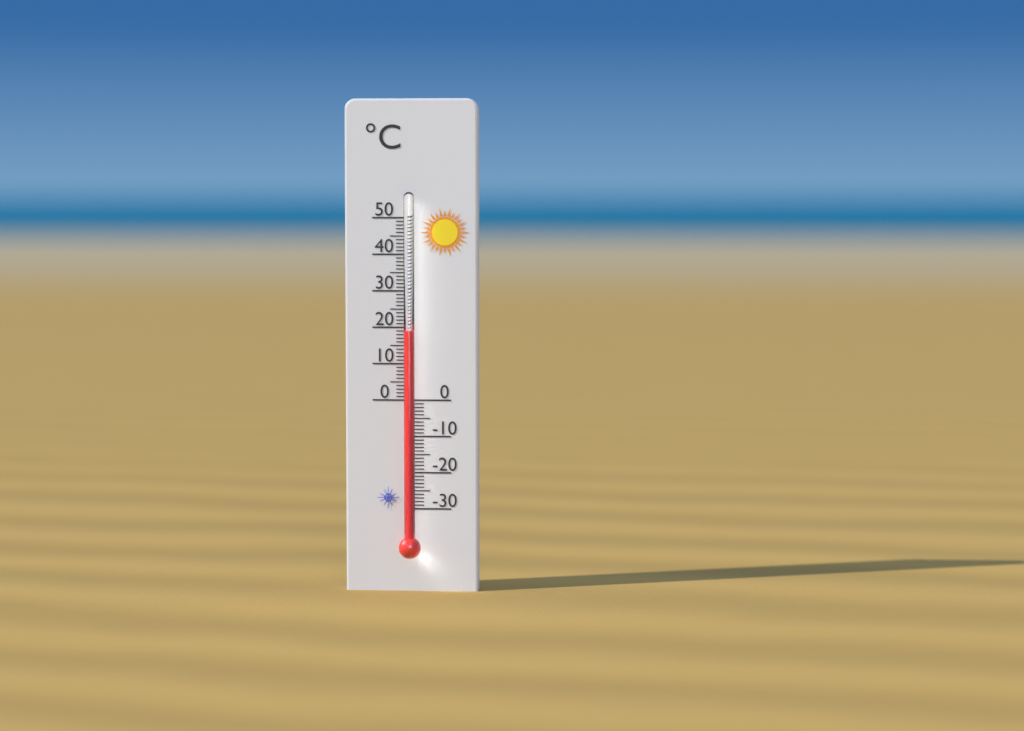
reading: 19 °C
